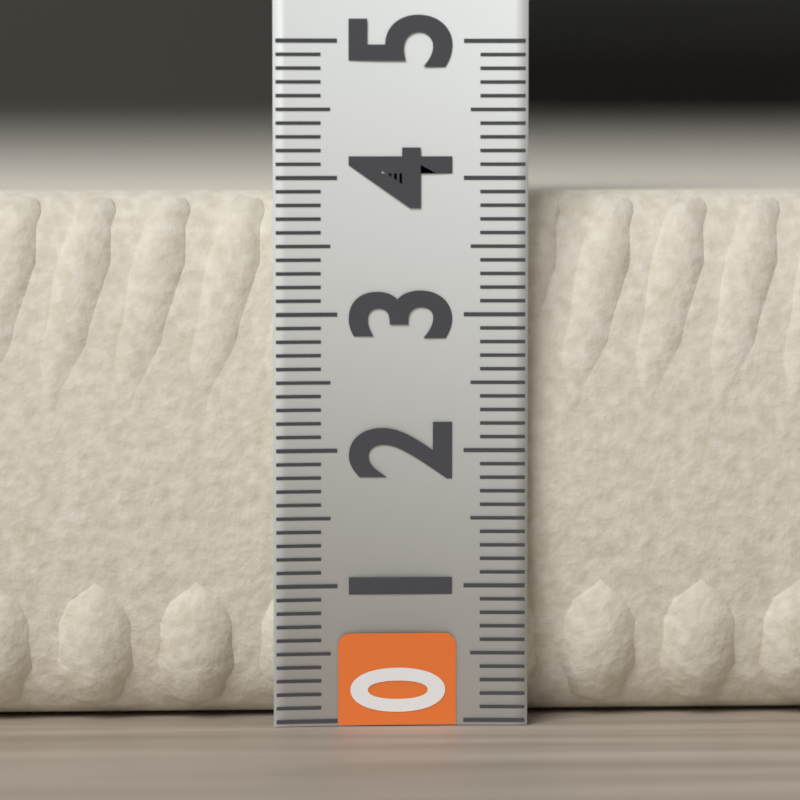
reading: 3.9 (no unit)
